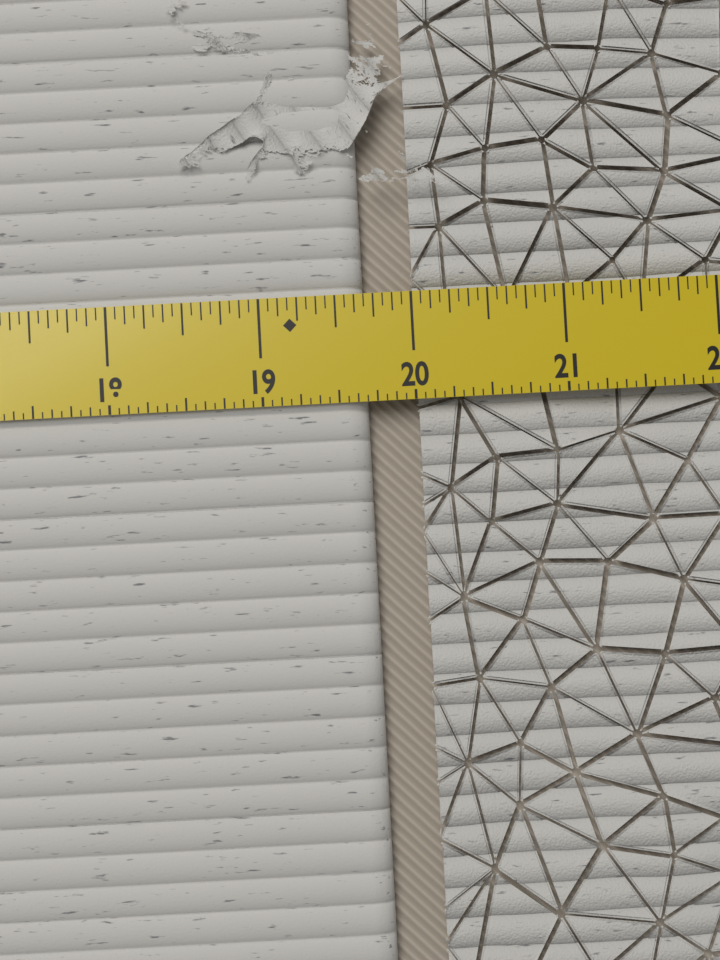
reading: 19.6875 in
